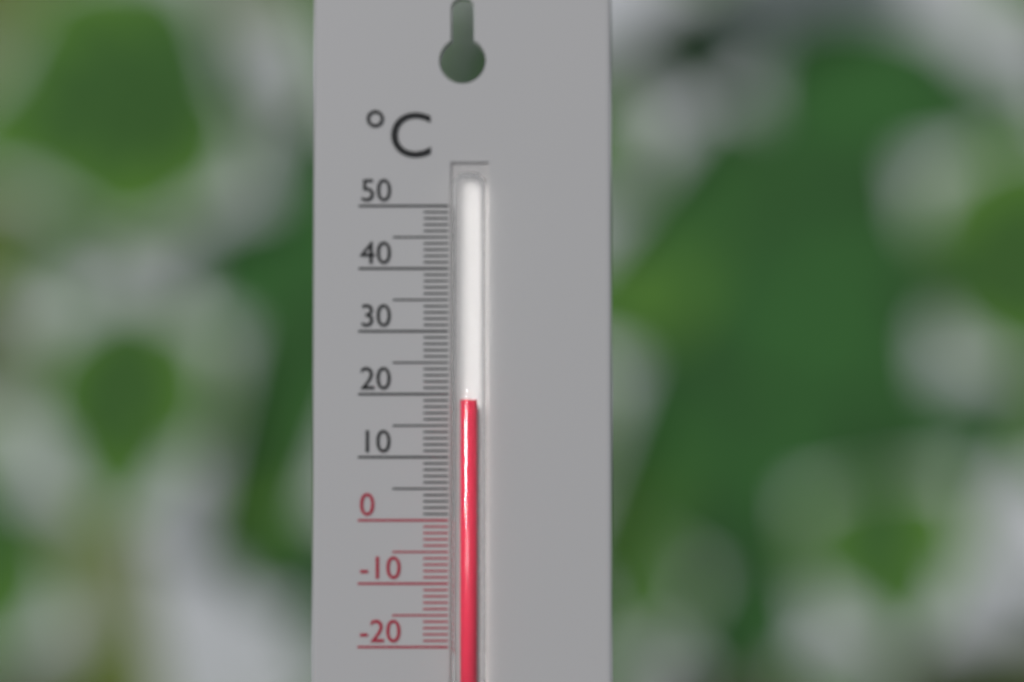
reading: 19 °C
